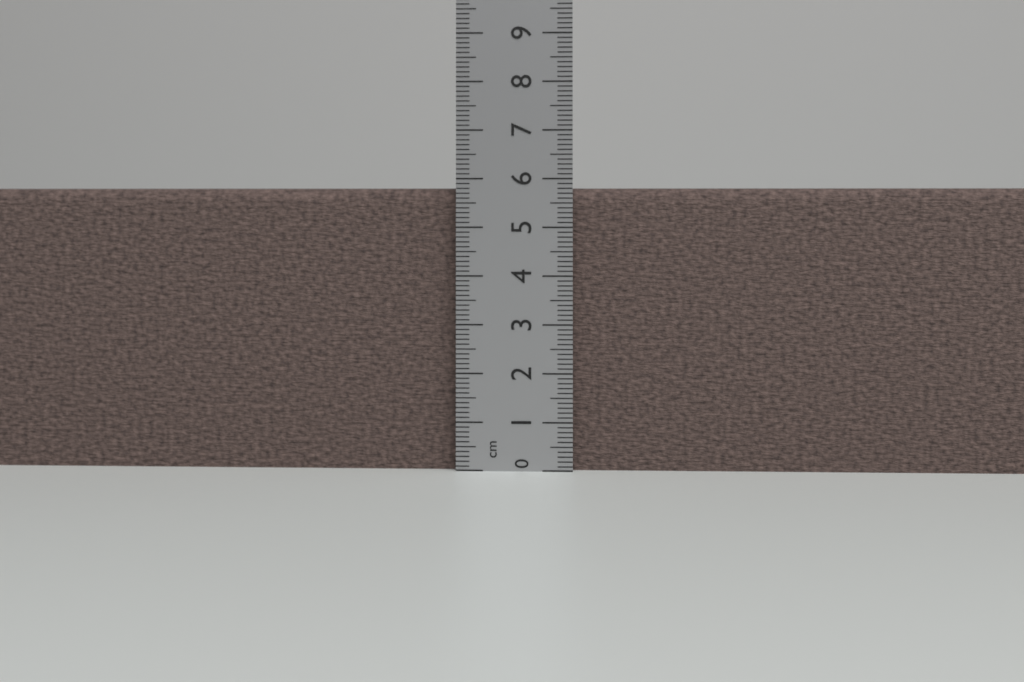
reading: 5.8 cm
